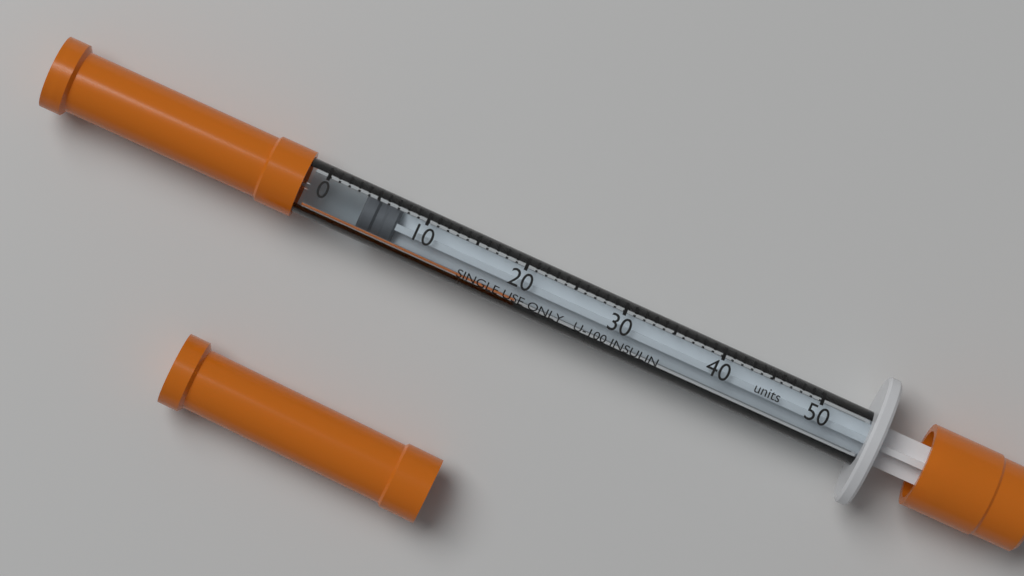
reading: 4 units
